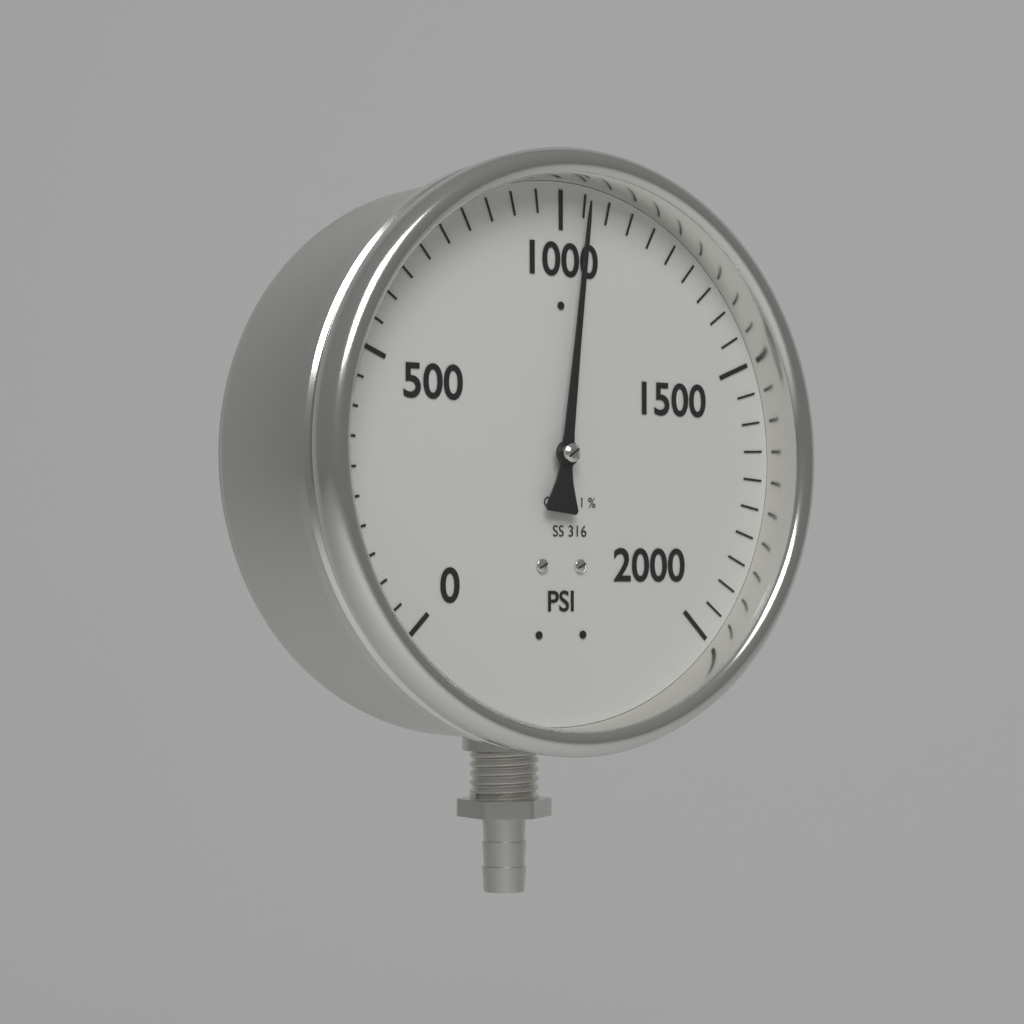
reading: 1050 psi
